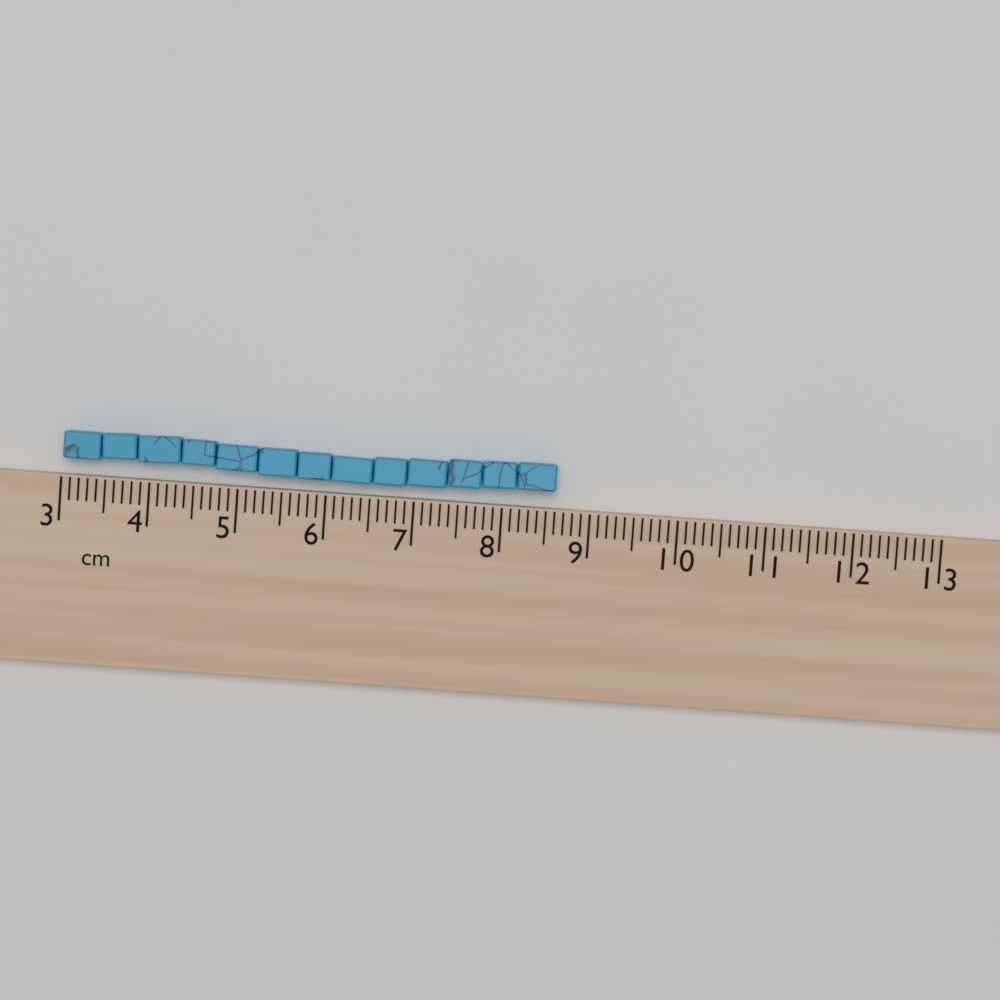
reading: 8.6 cm
